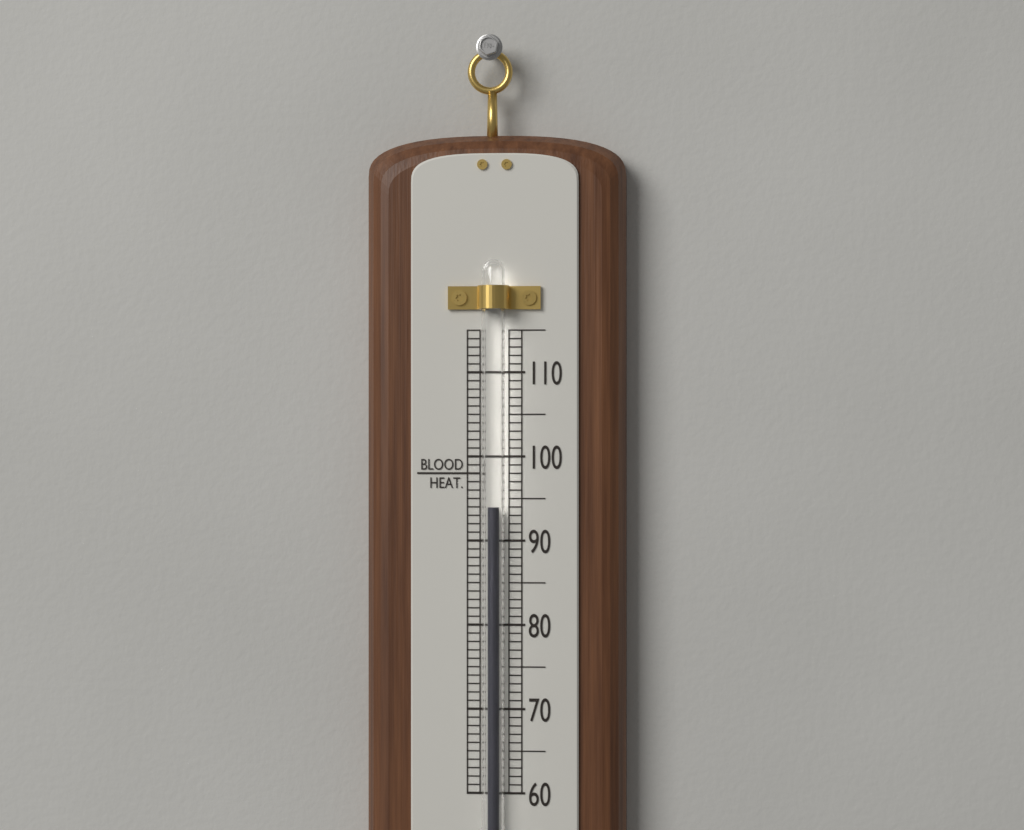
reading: 94 (no unit)
